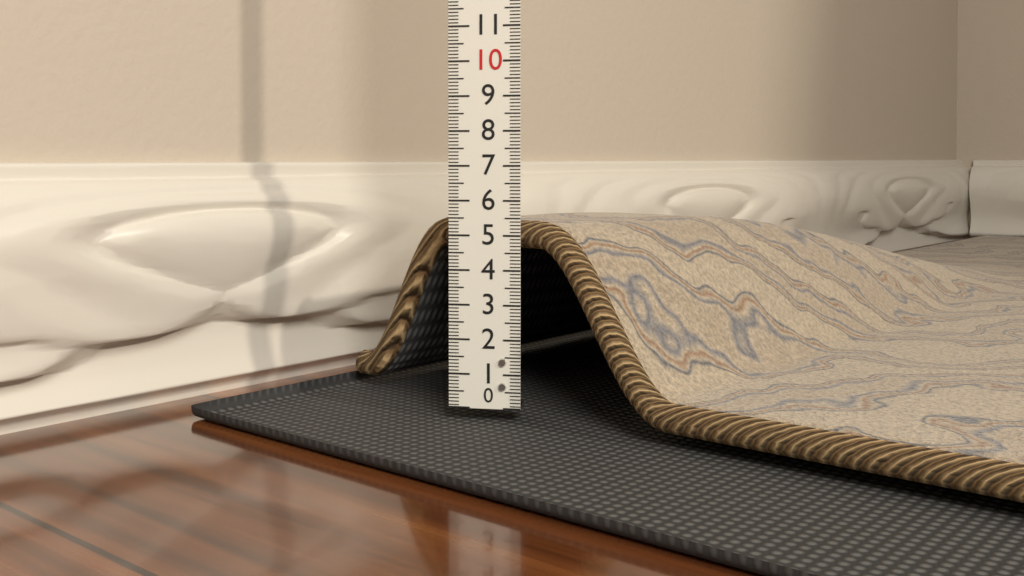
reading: 5.4 (no unit)
